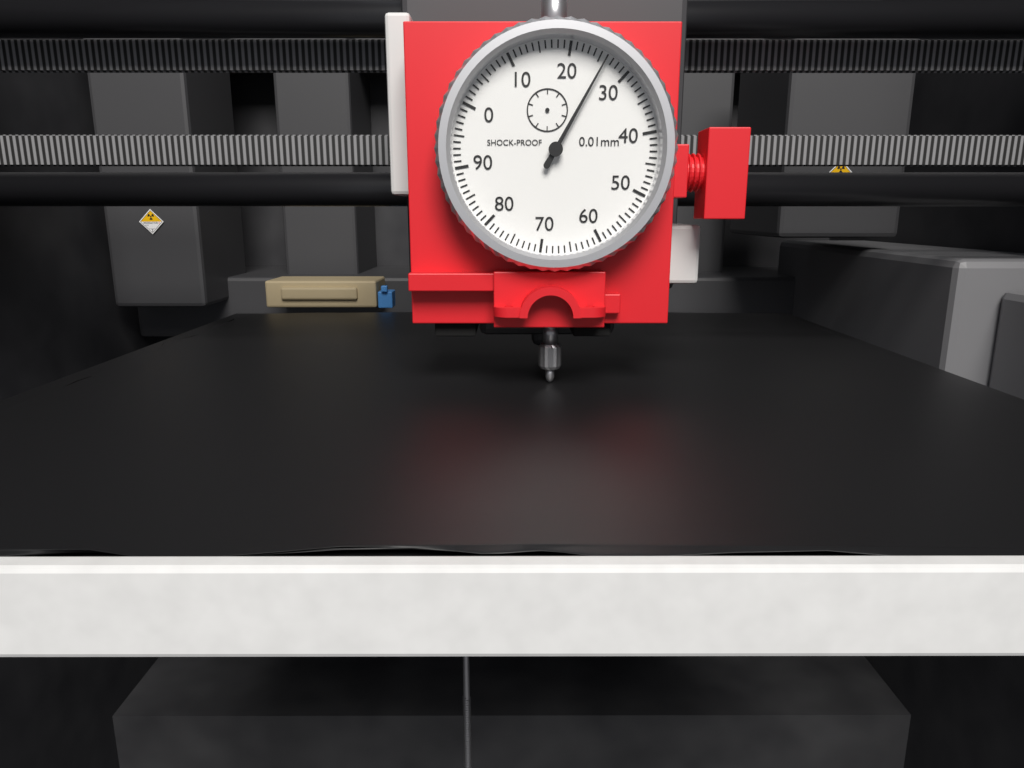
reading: 26 0.01mm
